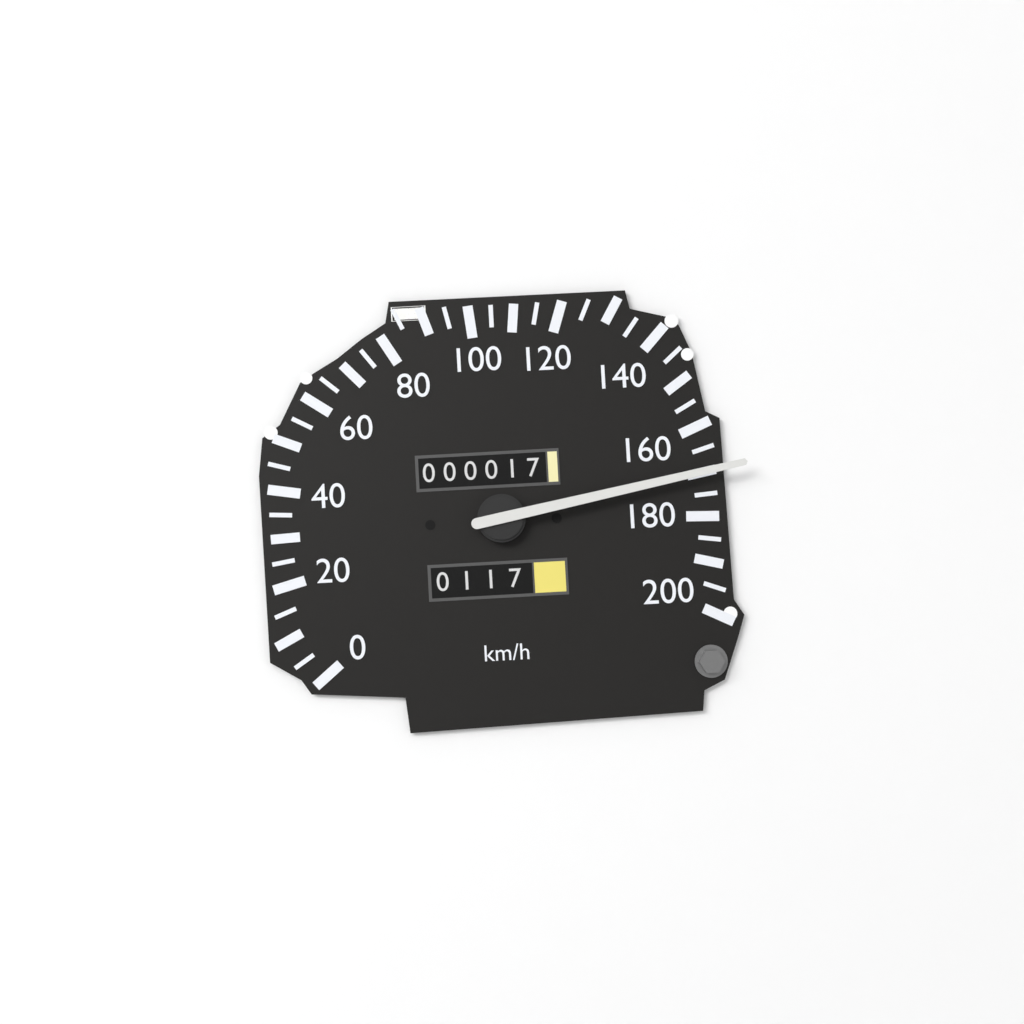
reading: 170 km/h
